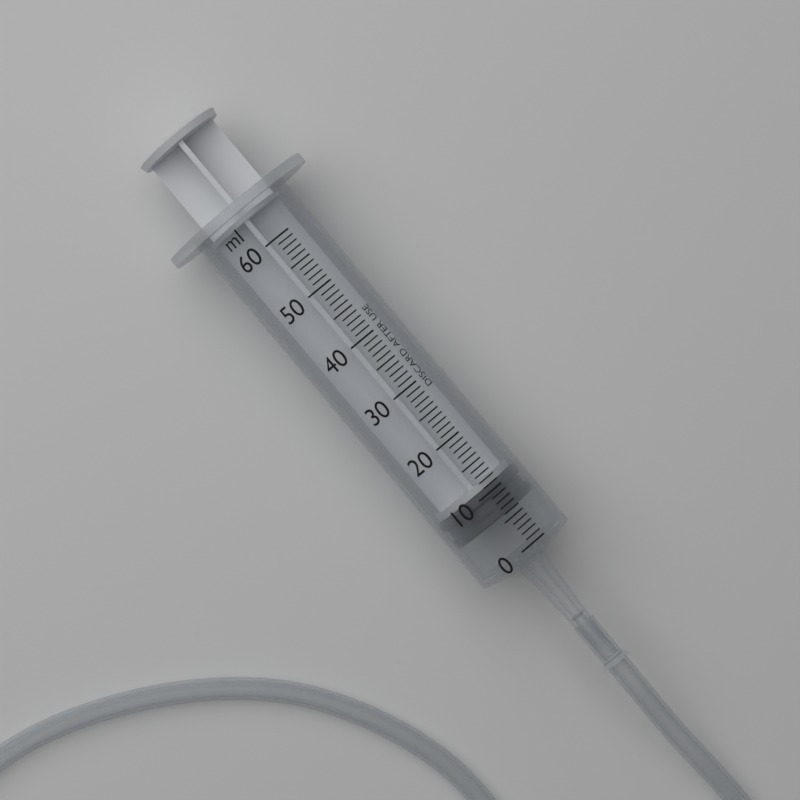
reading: 6 ml
